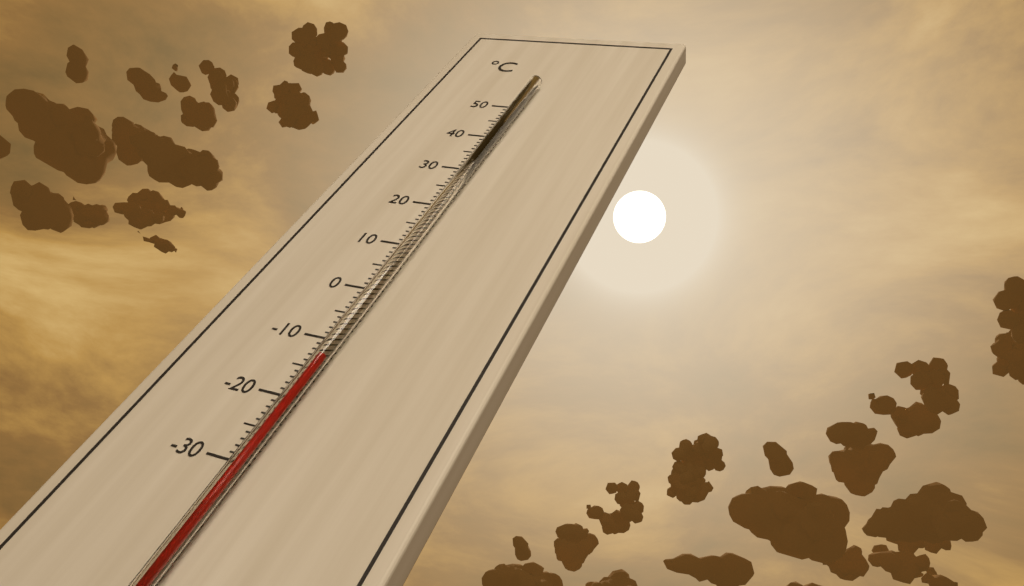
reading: -14 °C
